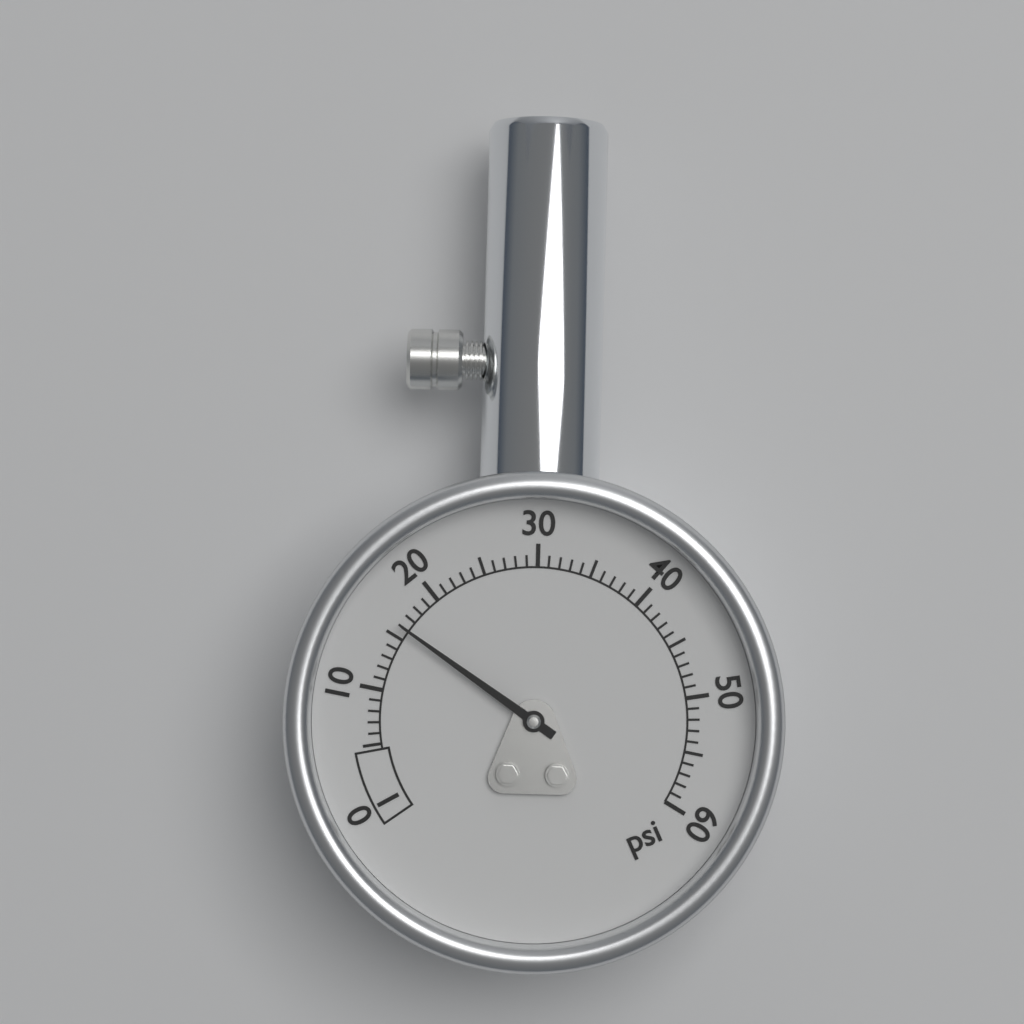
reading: 16 psi
